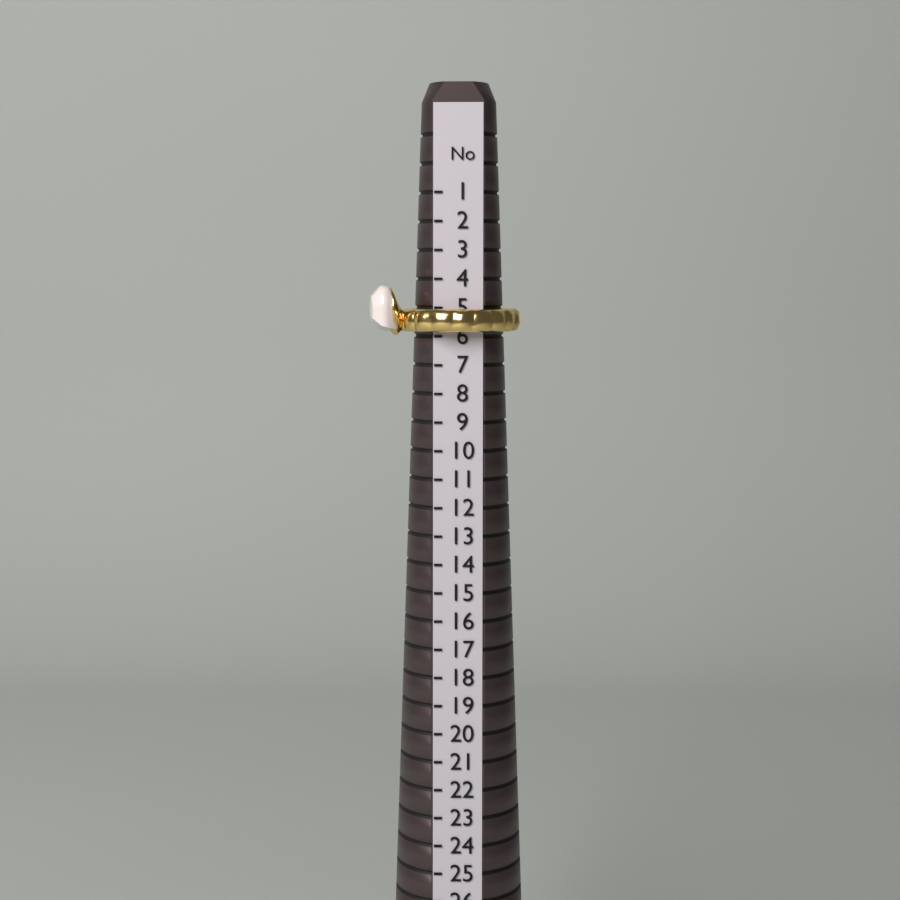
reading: 6 (no unit)
